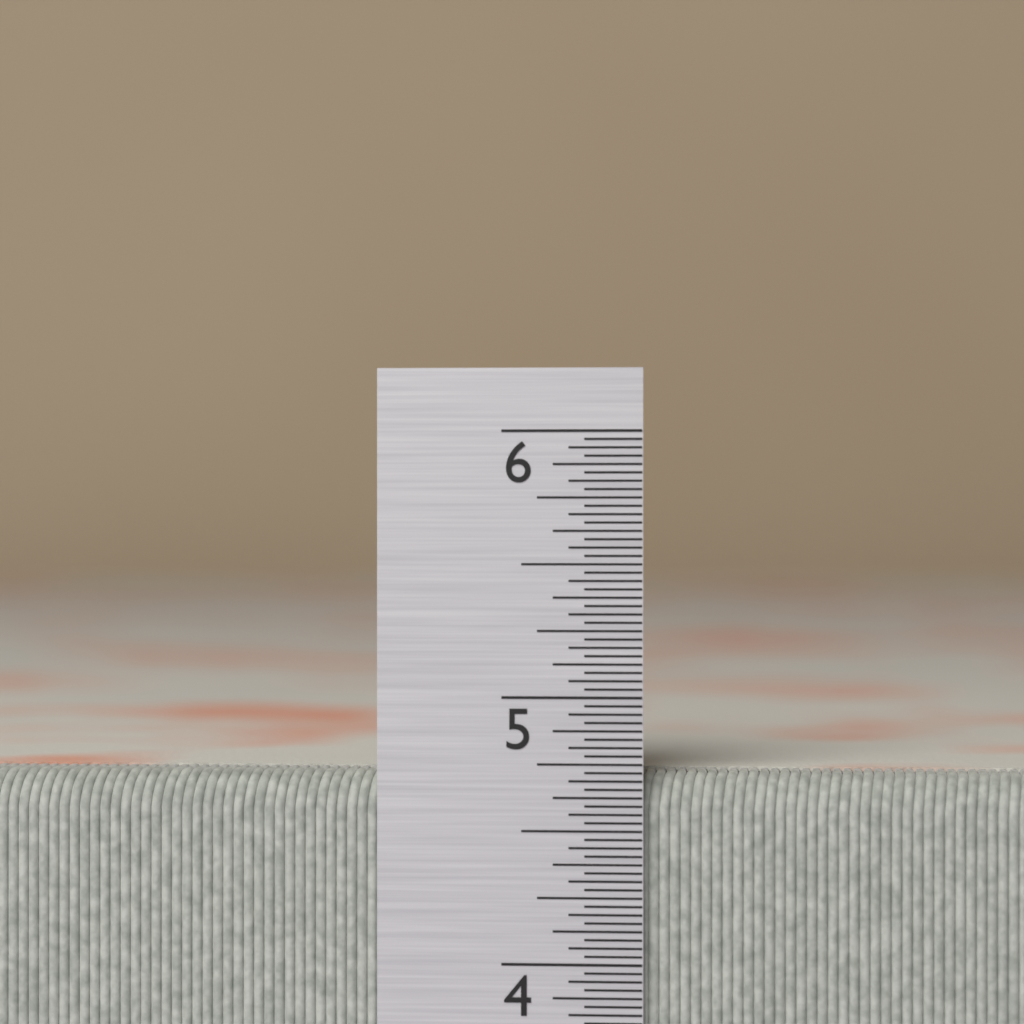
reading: 4.71875 in
